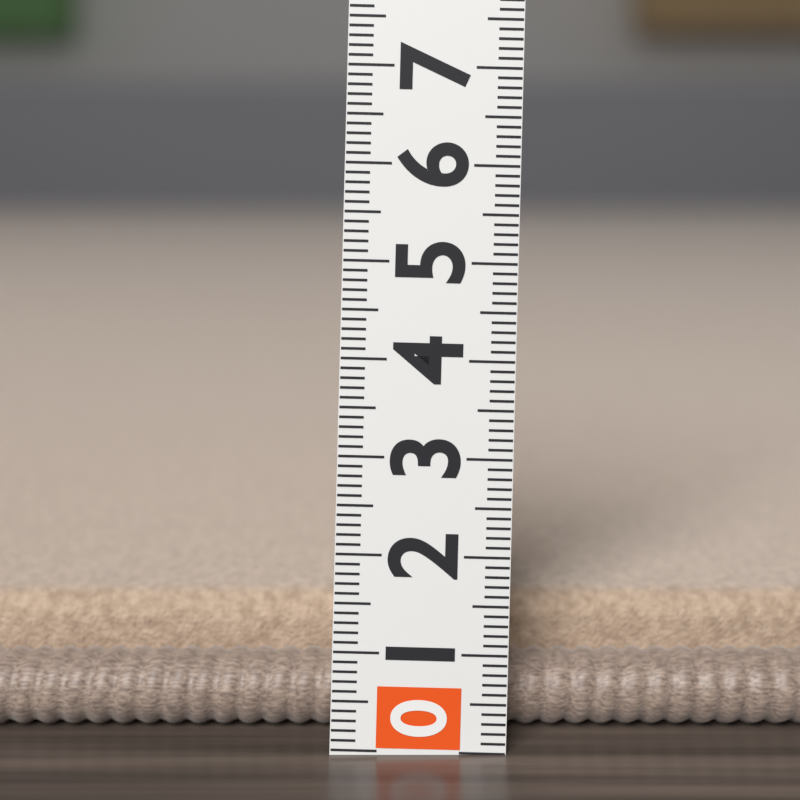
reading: 1.2 (no unit)
